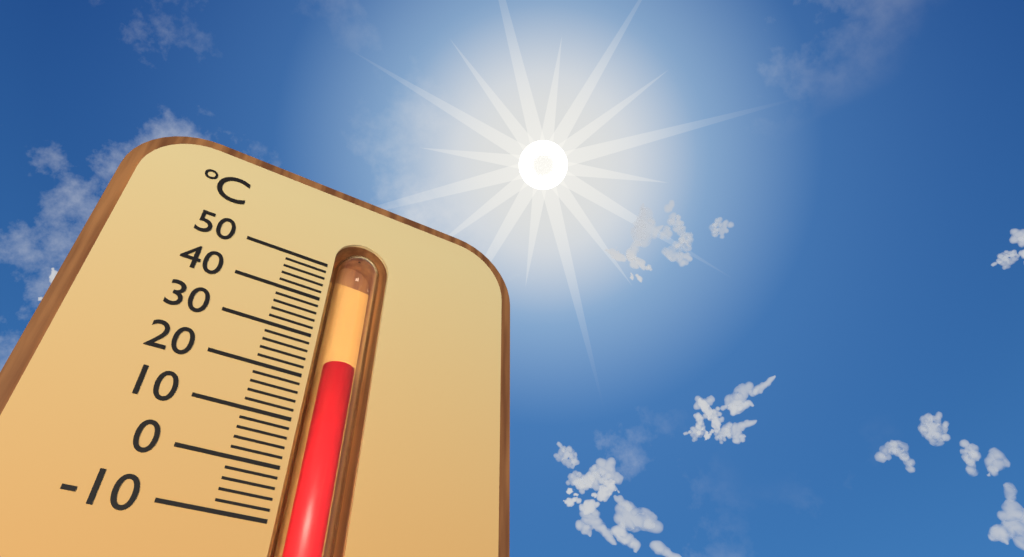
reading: 26 °C
